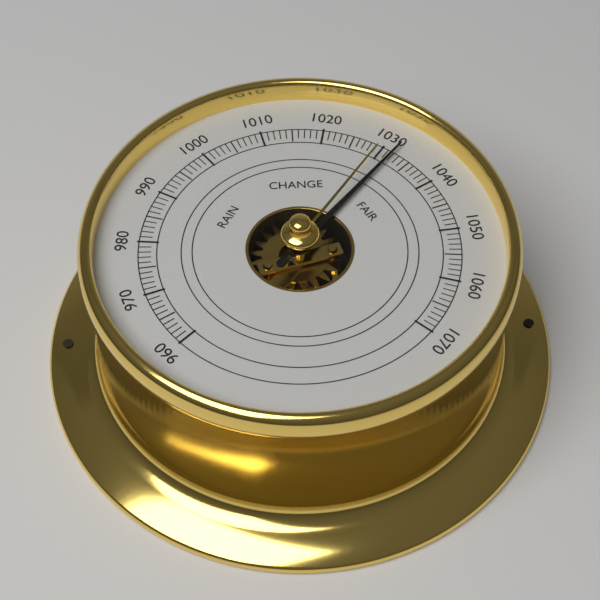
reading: 1032 (no unit)
